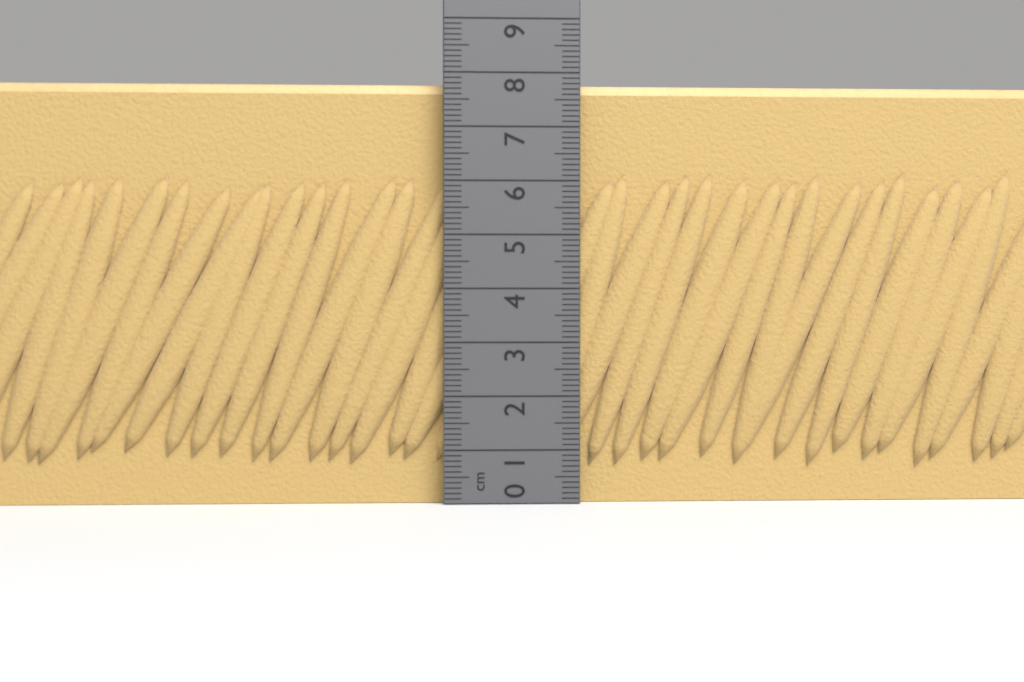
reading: 7.8 cm
